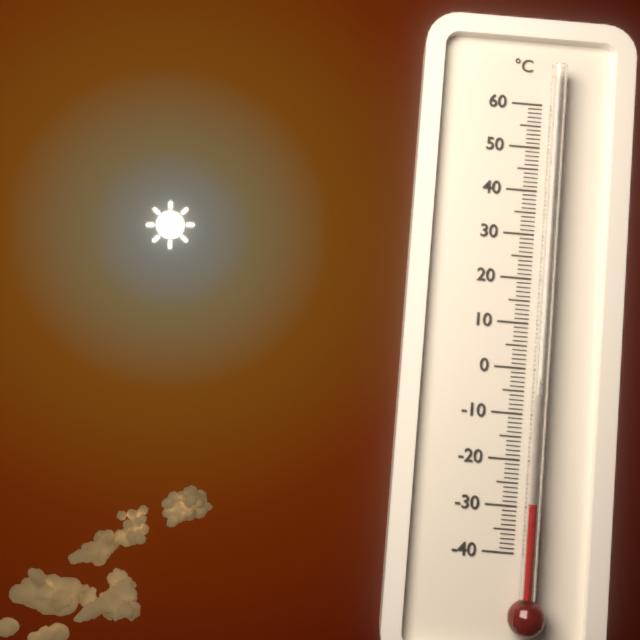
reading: -29 °C
